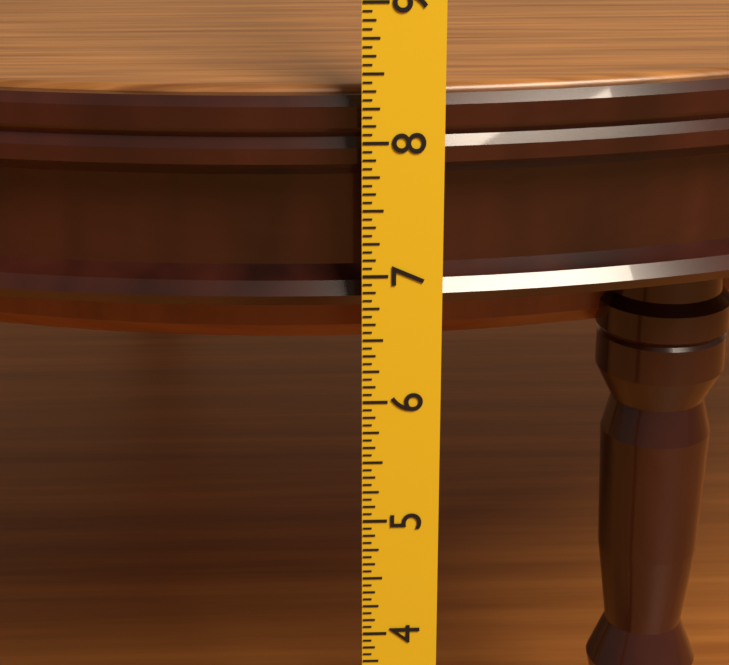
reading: 8.3125 in
